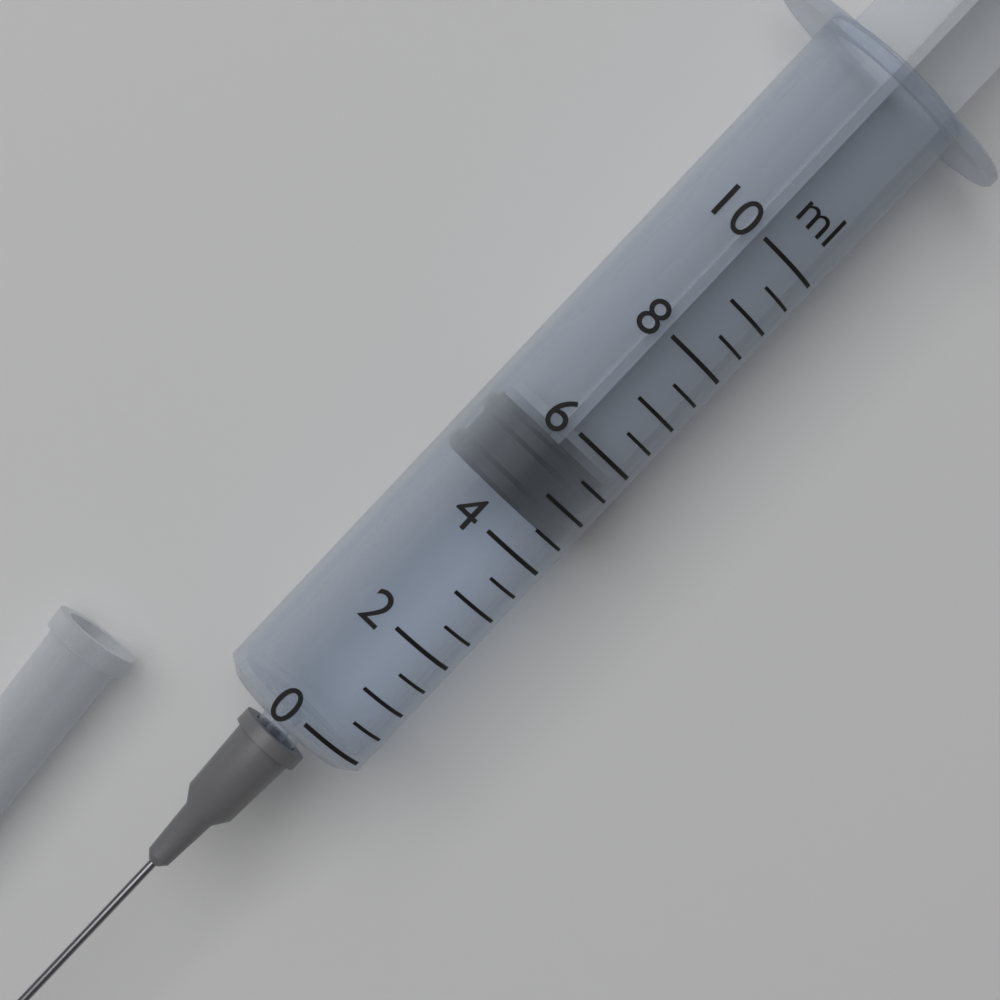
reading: 4.5 ml
